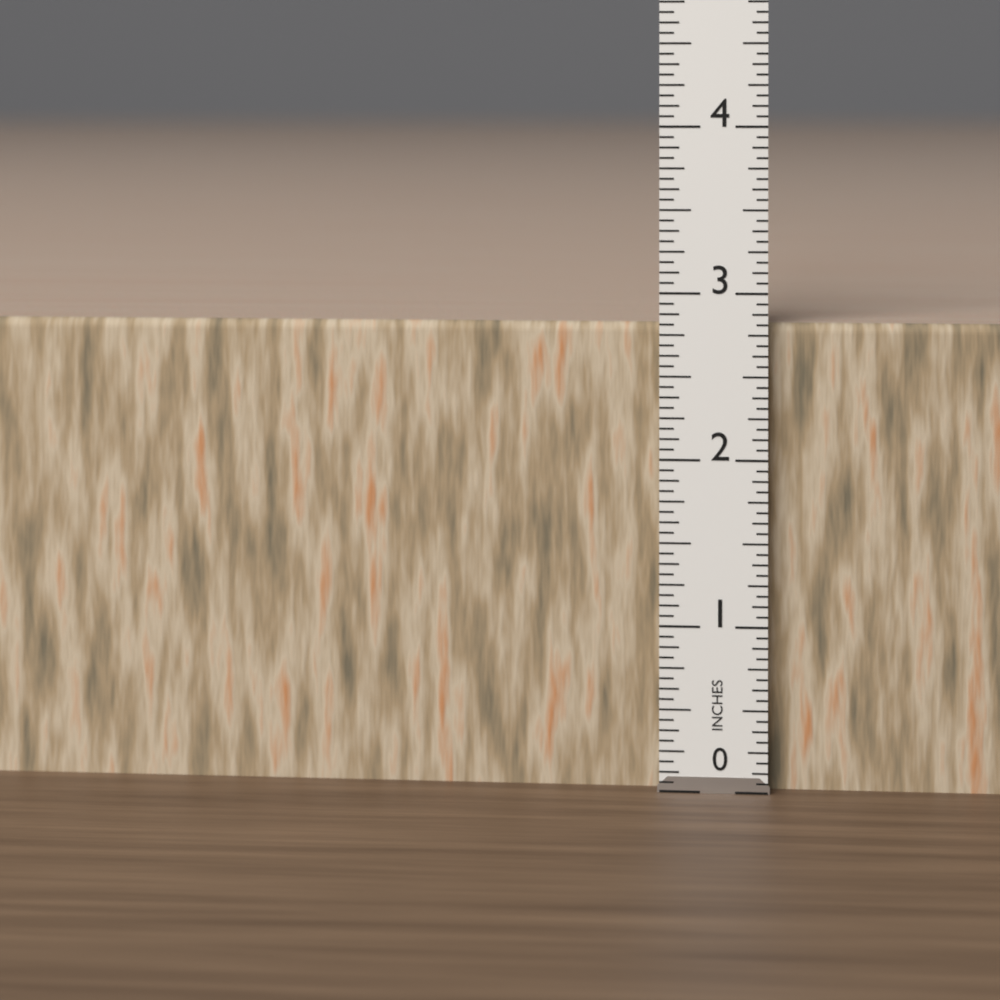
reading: 2.8125 in
